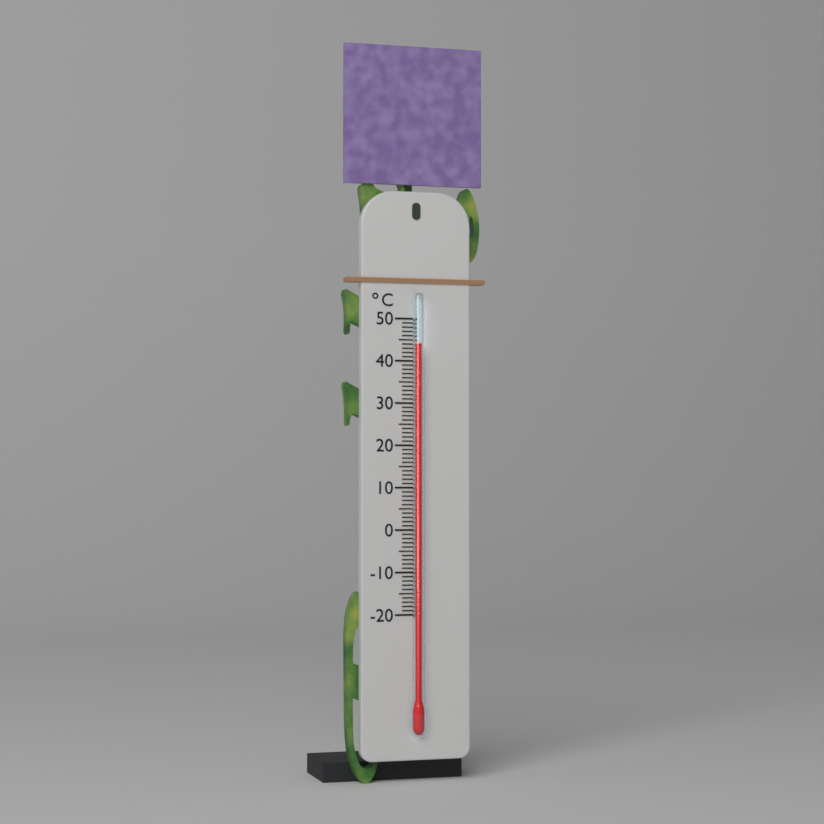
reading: 44 °C
